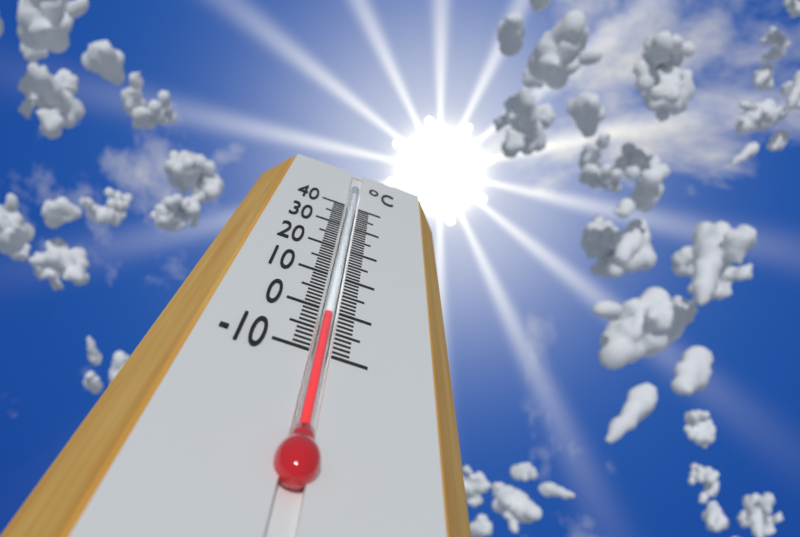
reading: -1 °C
